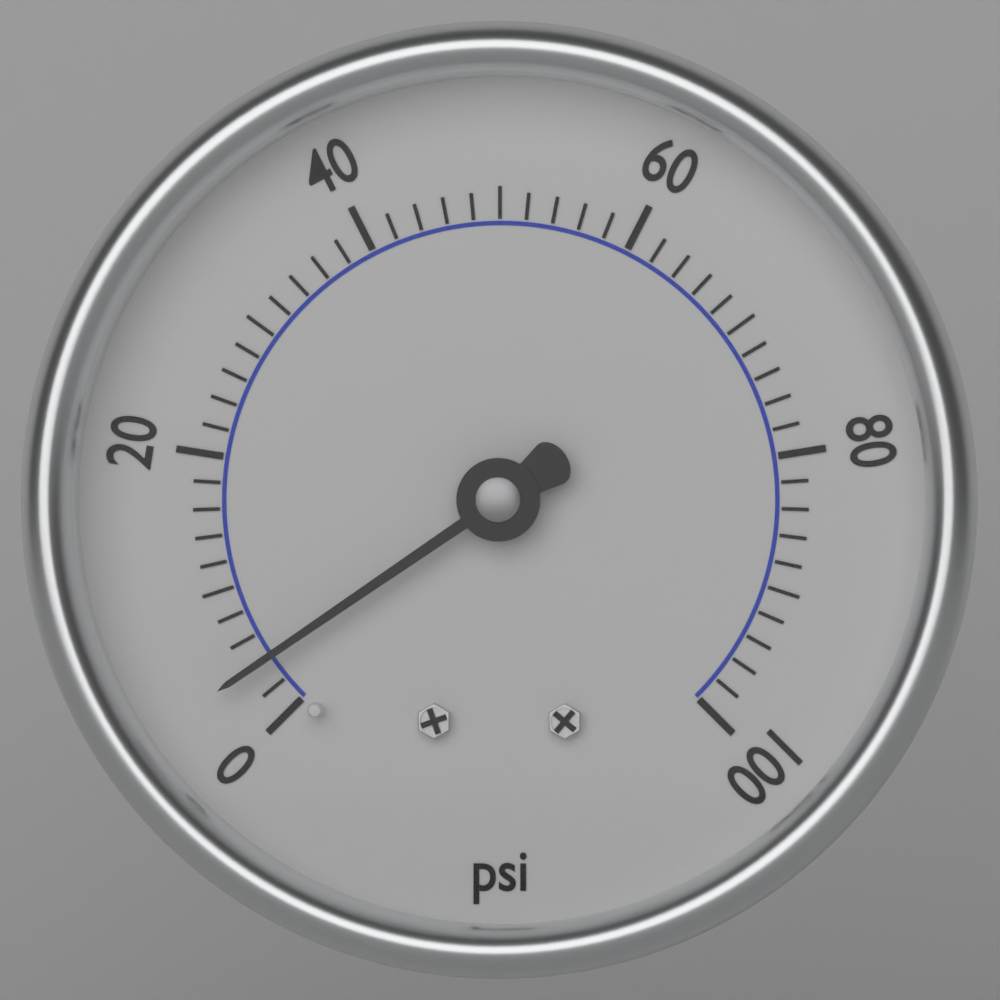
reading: 4 psi
